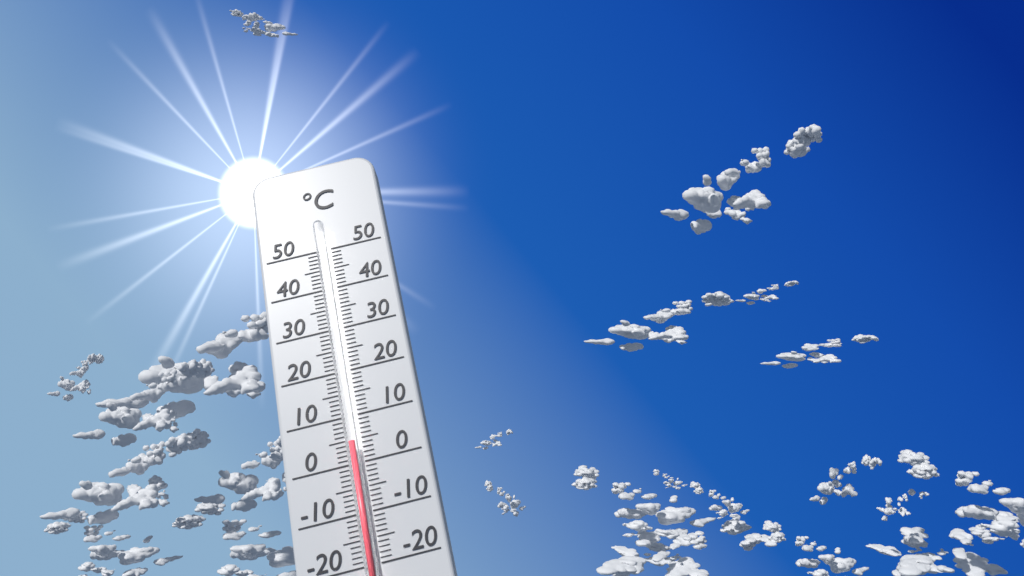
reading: 4 °C
